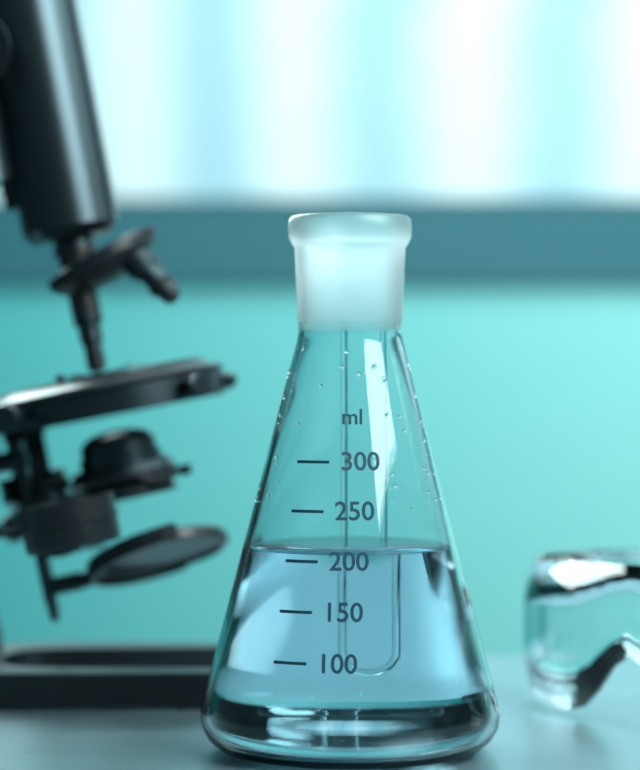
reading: 210 ml
